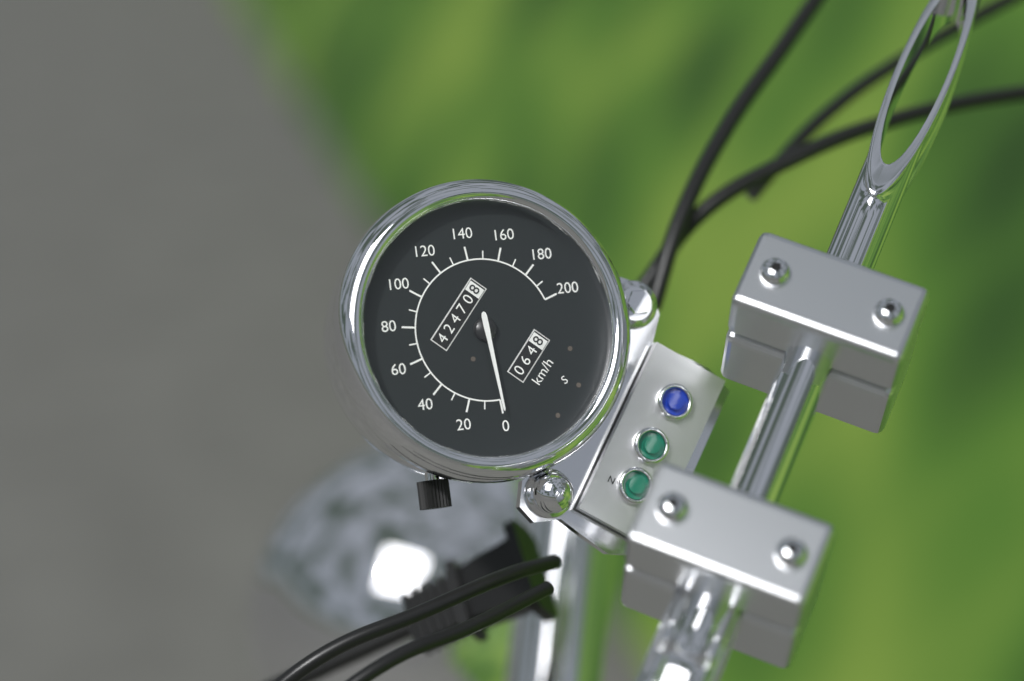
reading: 0 km/h
